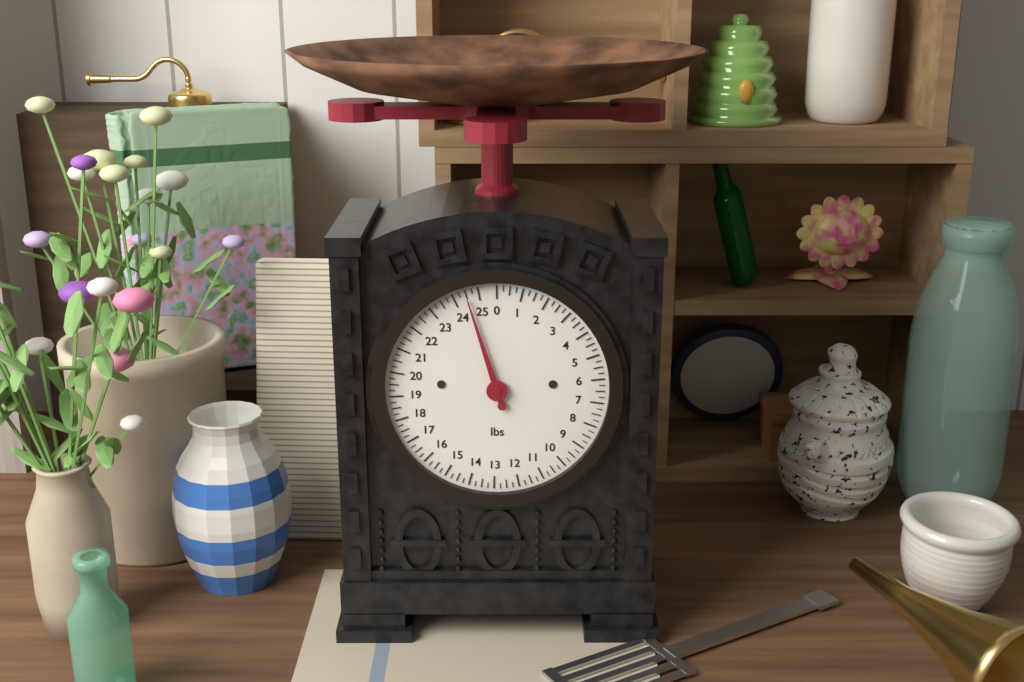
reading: 24.50 lbs
